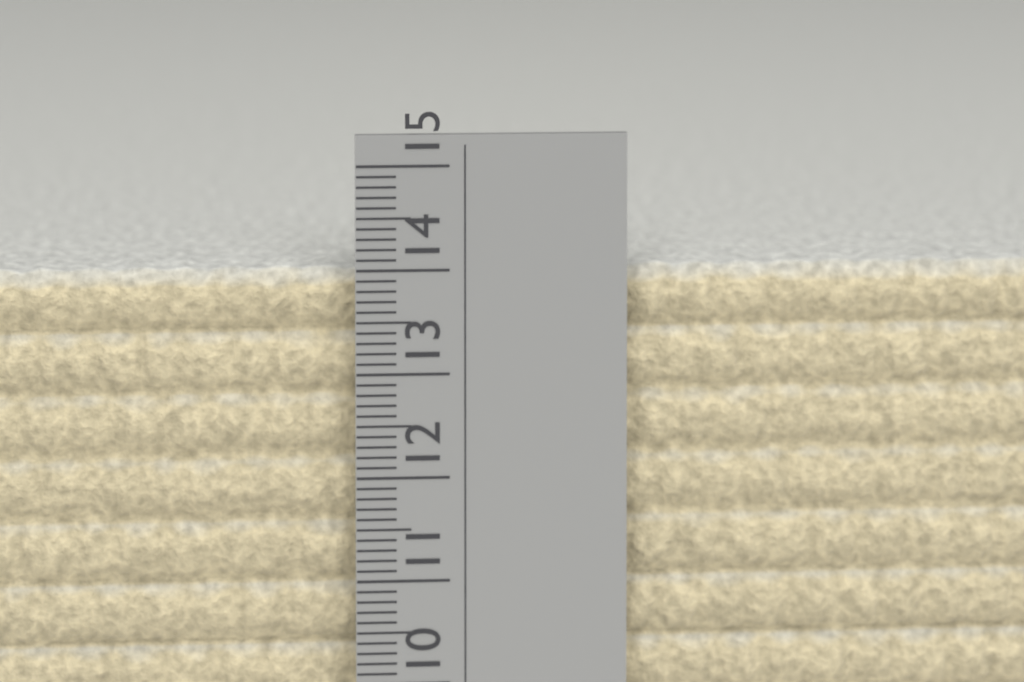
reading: 14.0 cm
